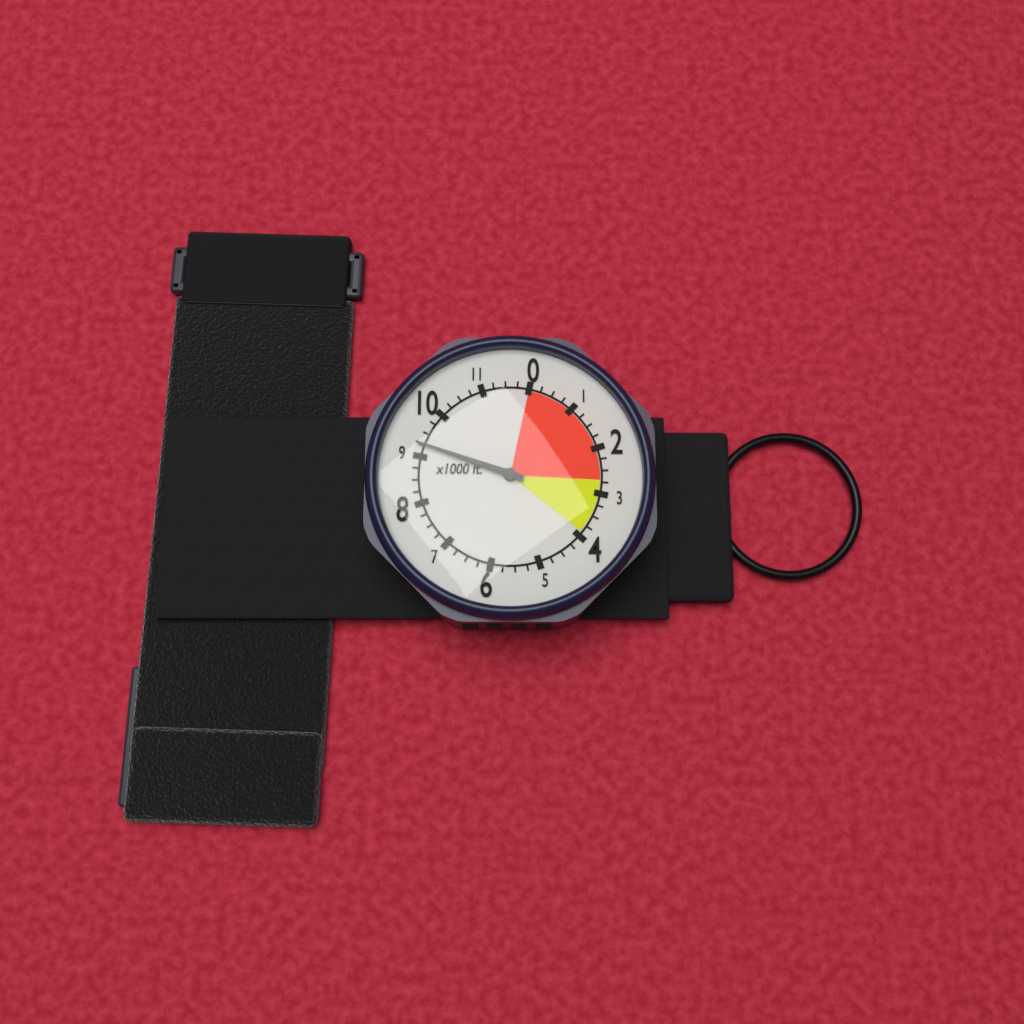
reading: 9250 ft
